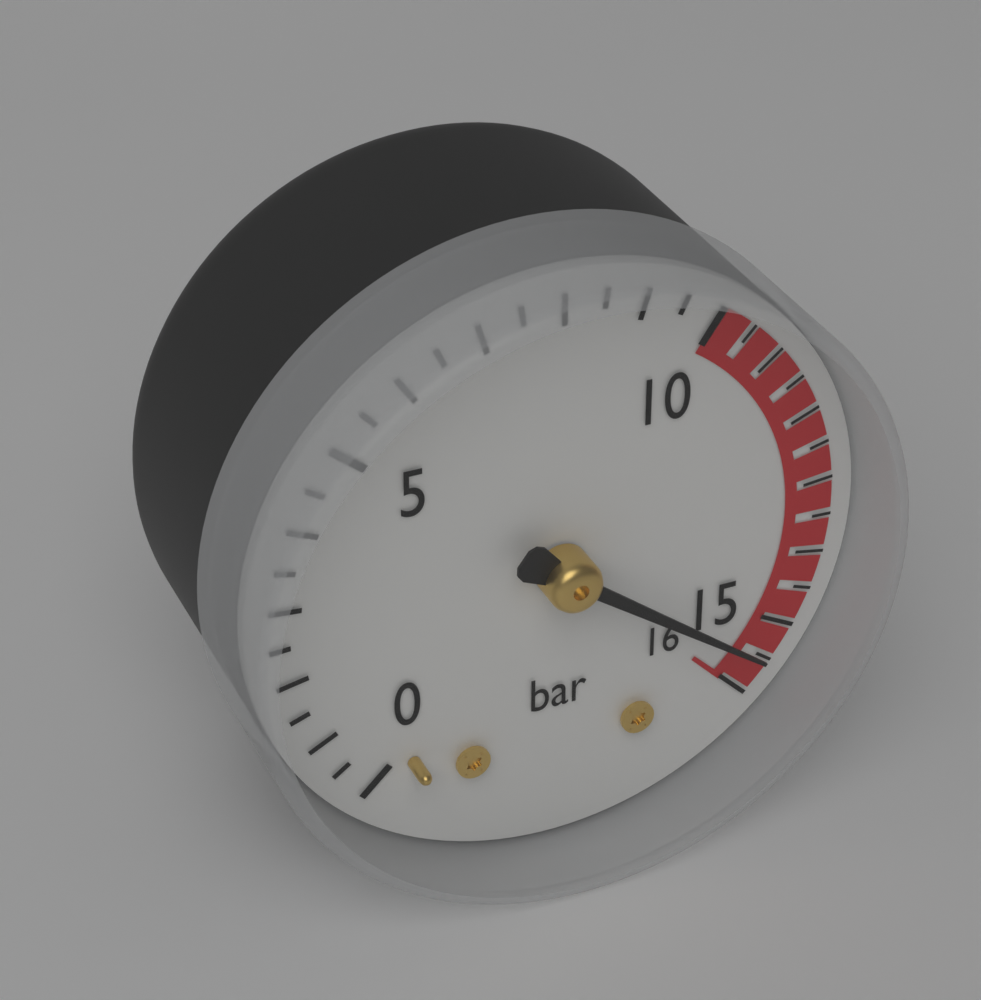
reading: 15.5 bar
